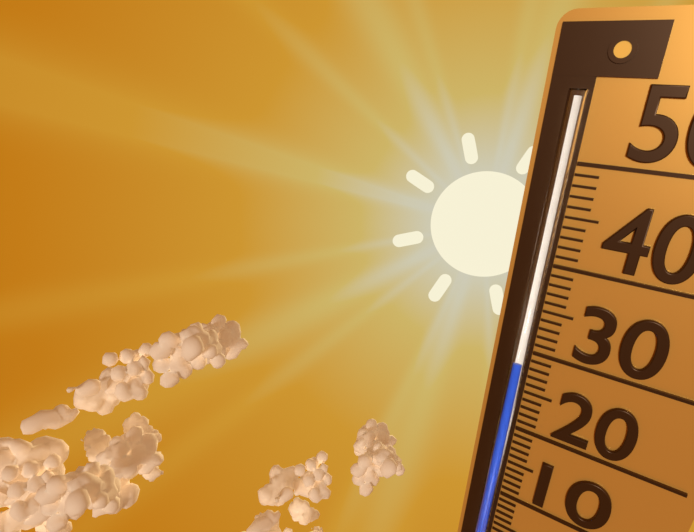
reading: 29 (no unit)
